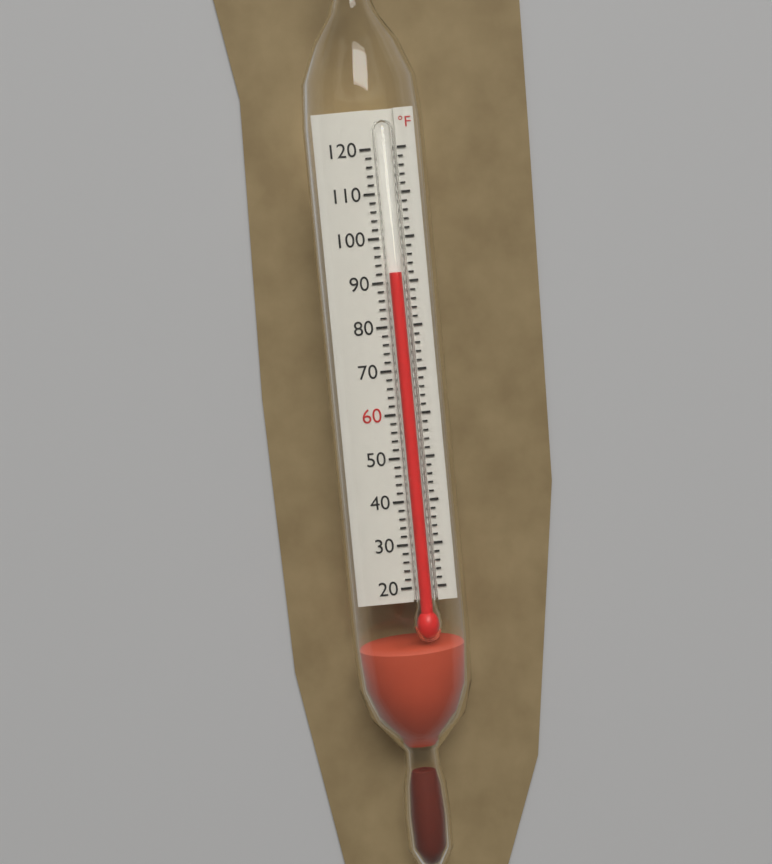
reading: 92 °F
